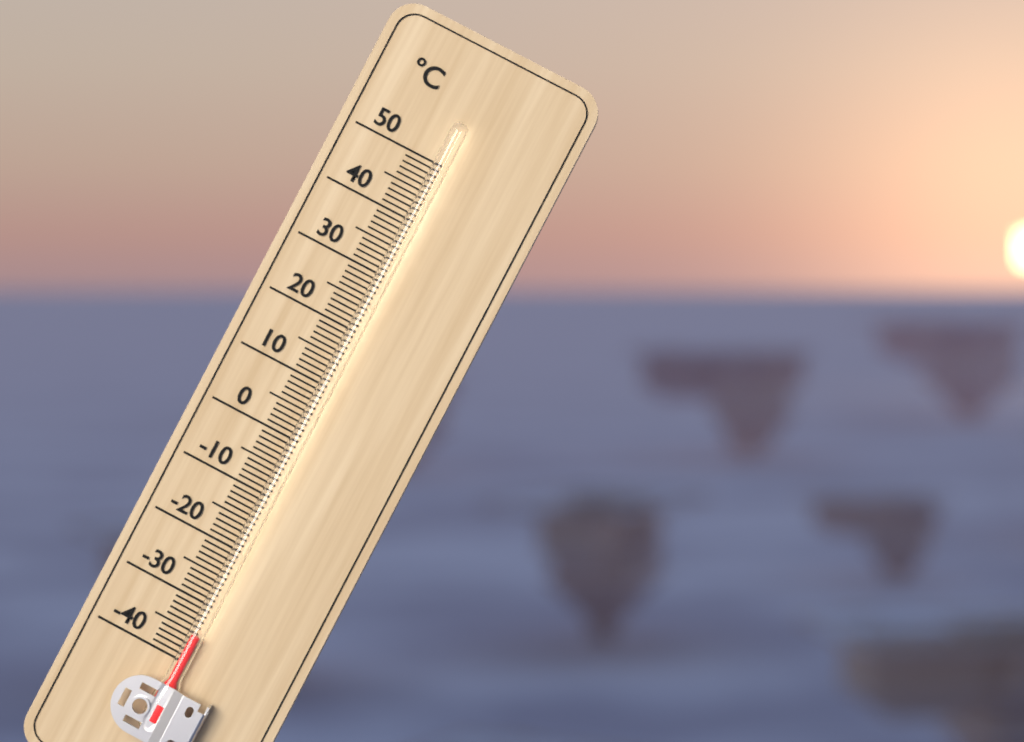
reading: -35 °C
